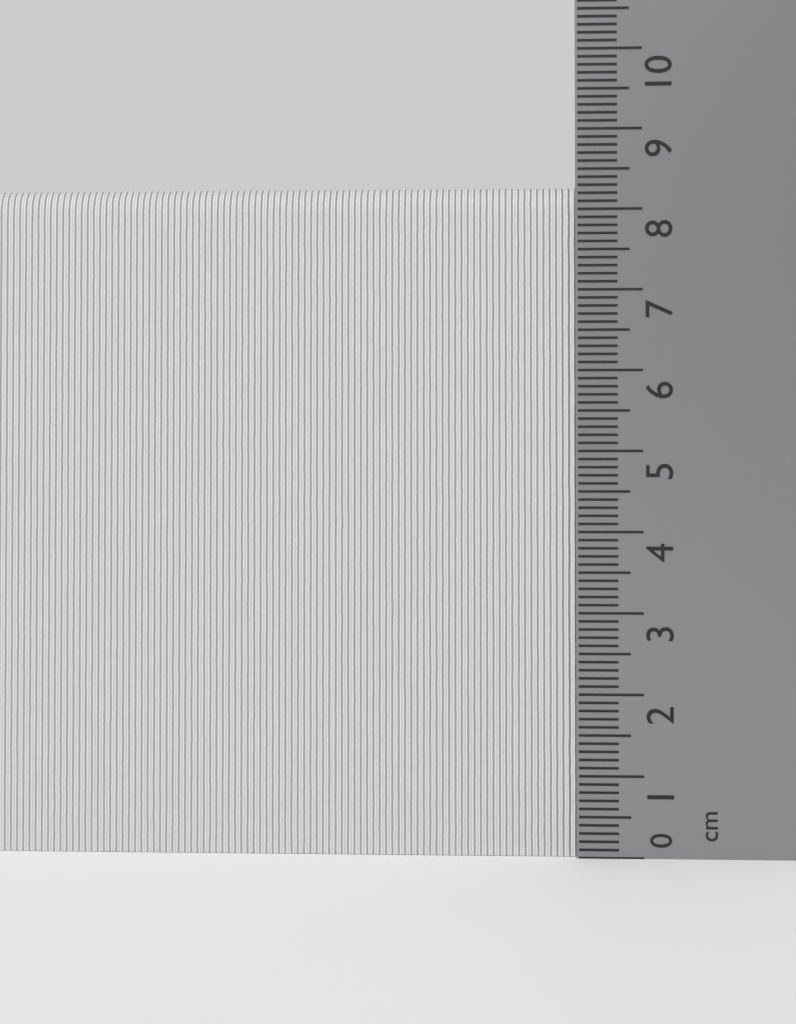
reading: 8.3 cm
